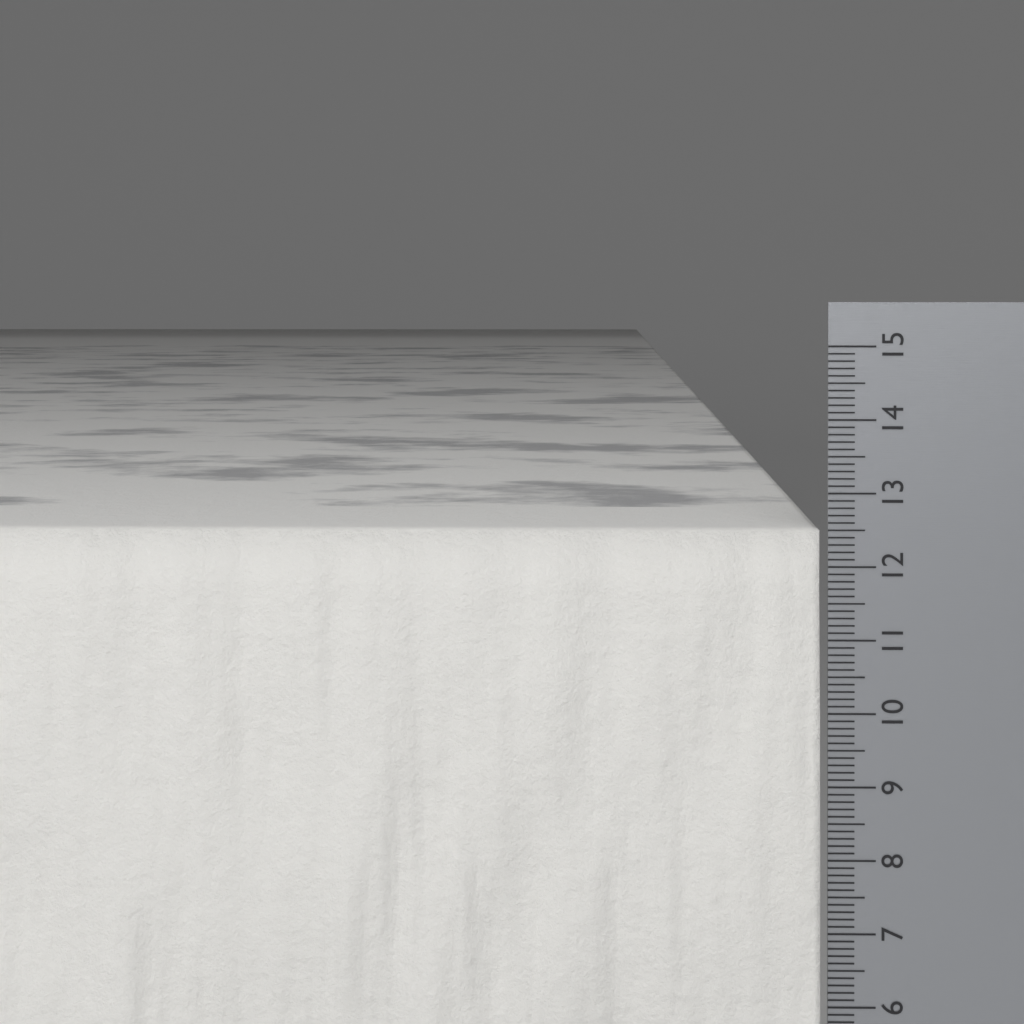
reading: 12.5 cm
